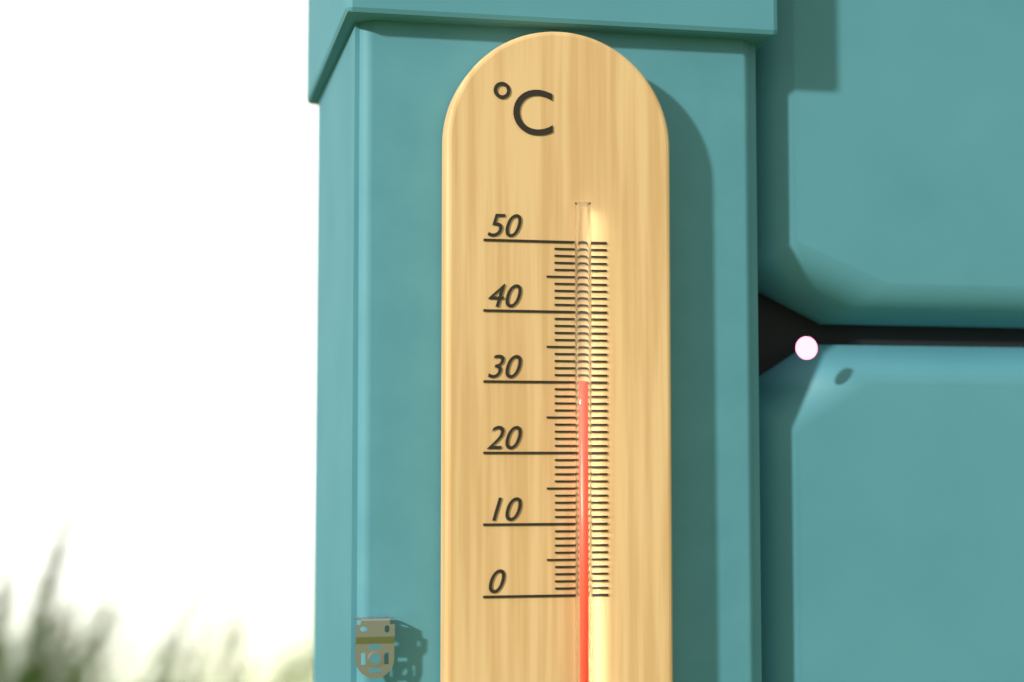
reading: 30 °C
